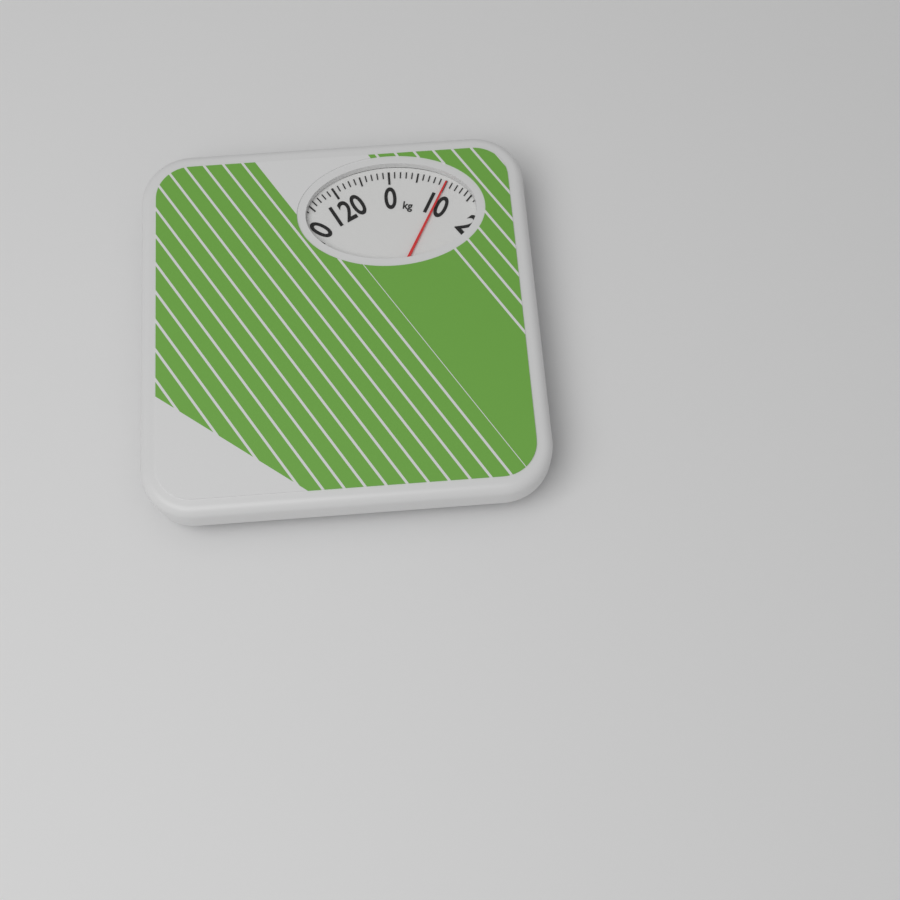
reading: 10 kg
